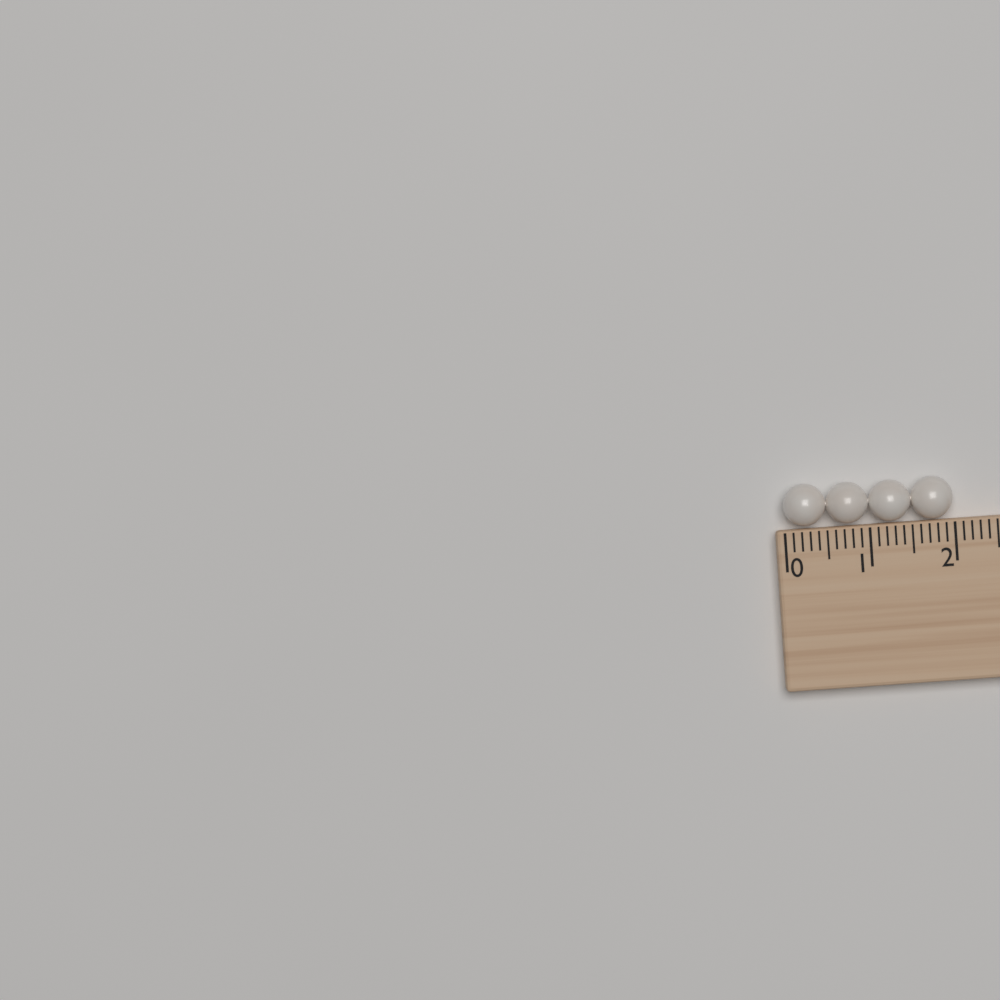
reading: 2.0 (no unit)
